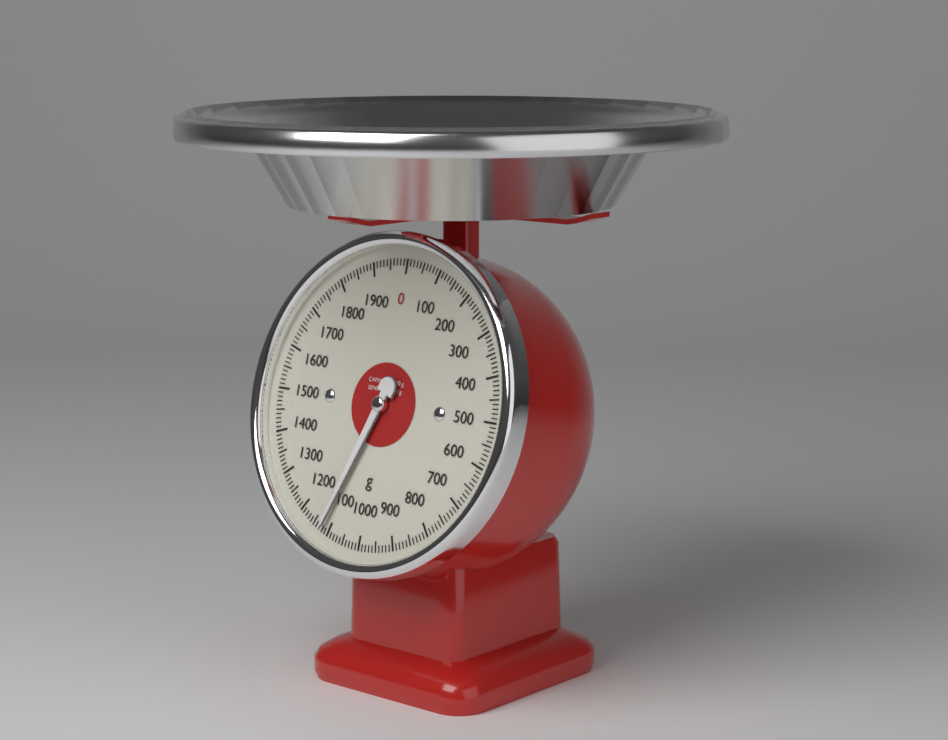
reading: 1120 g
